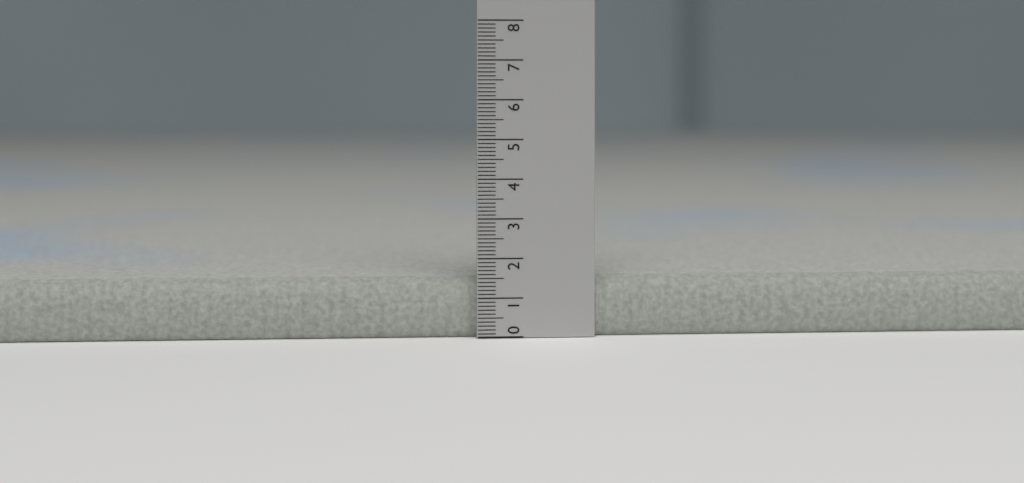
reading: 1.5 (no unit)
